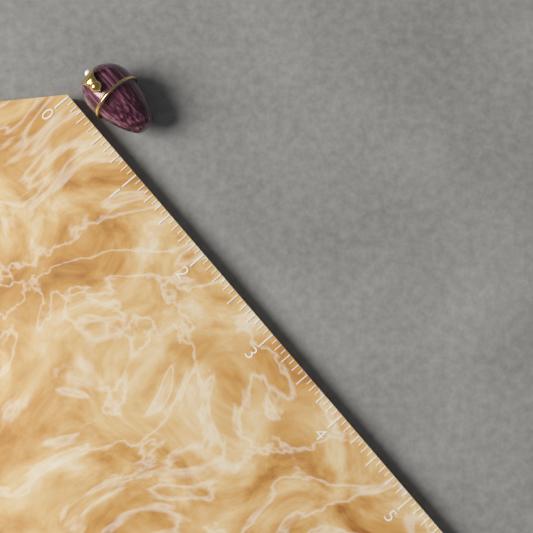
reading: 0.7500 (no unit)
